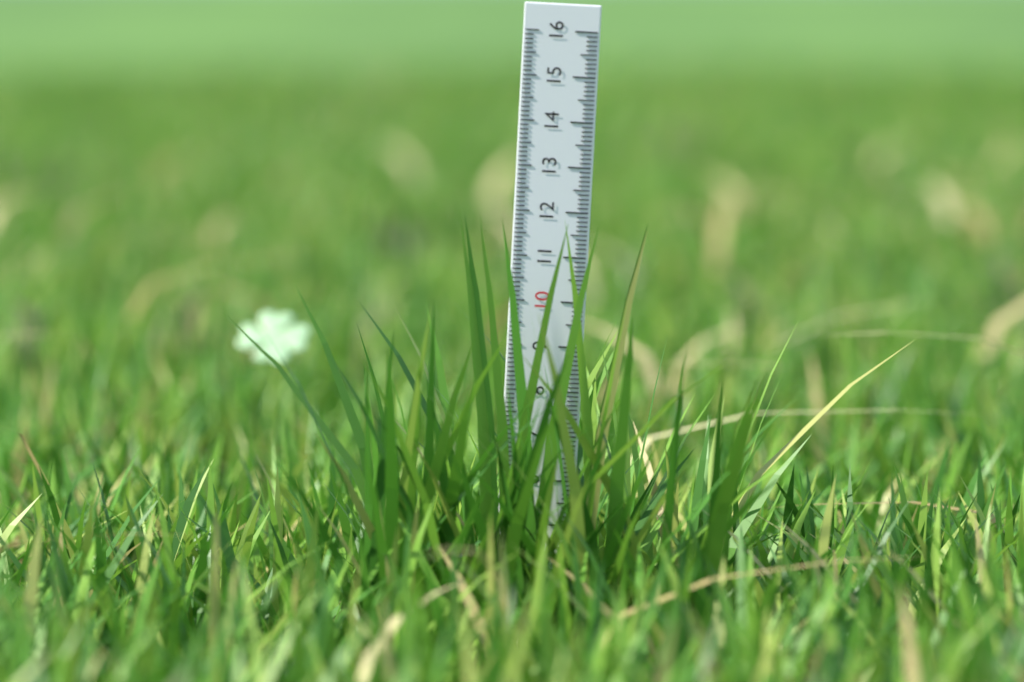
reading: 11.9 (no unit)
